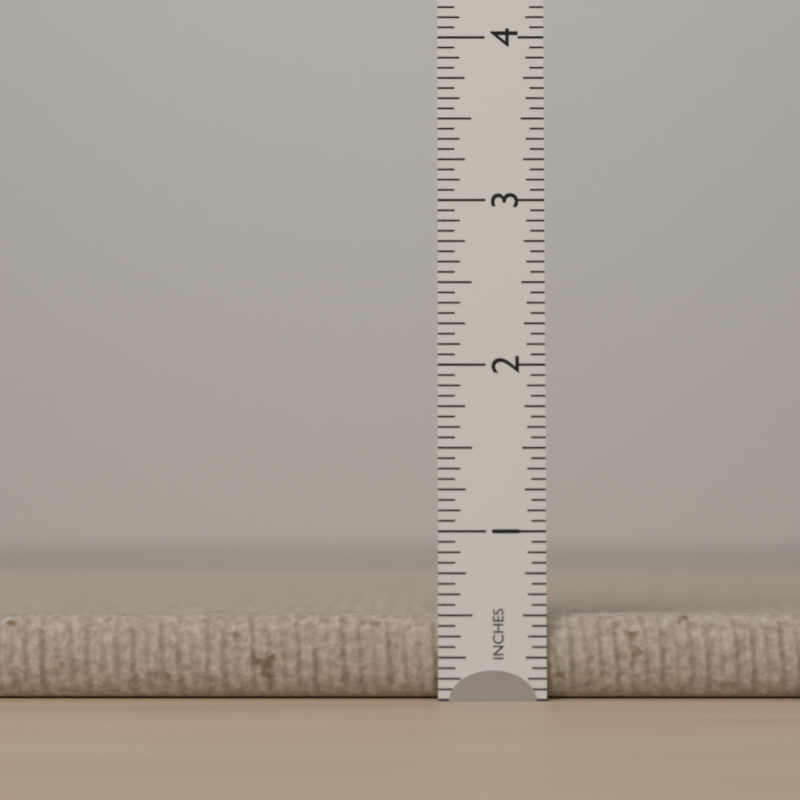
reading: 0.5000 in
